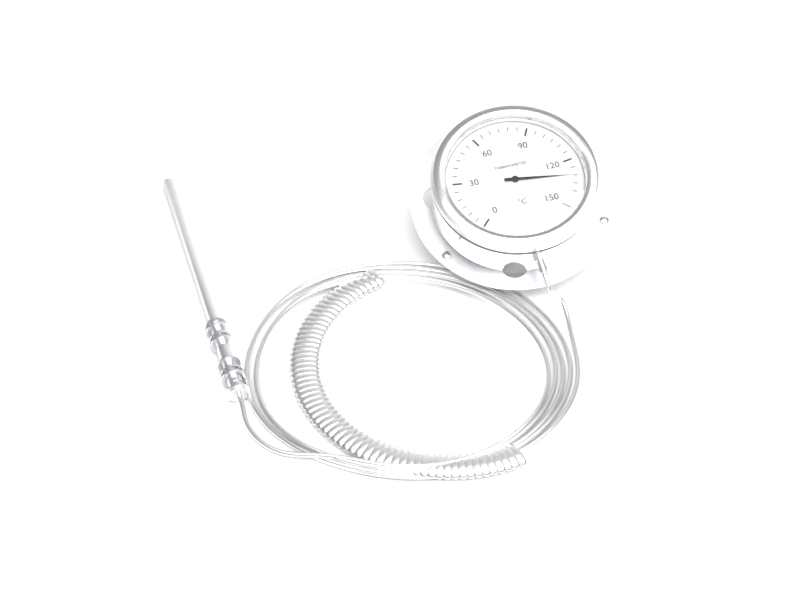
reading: 130 °C
